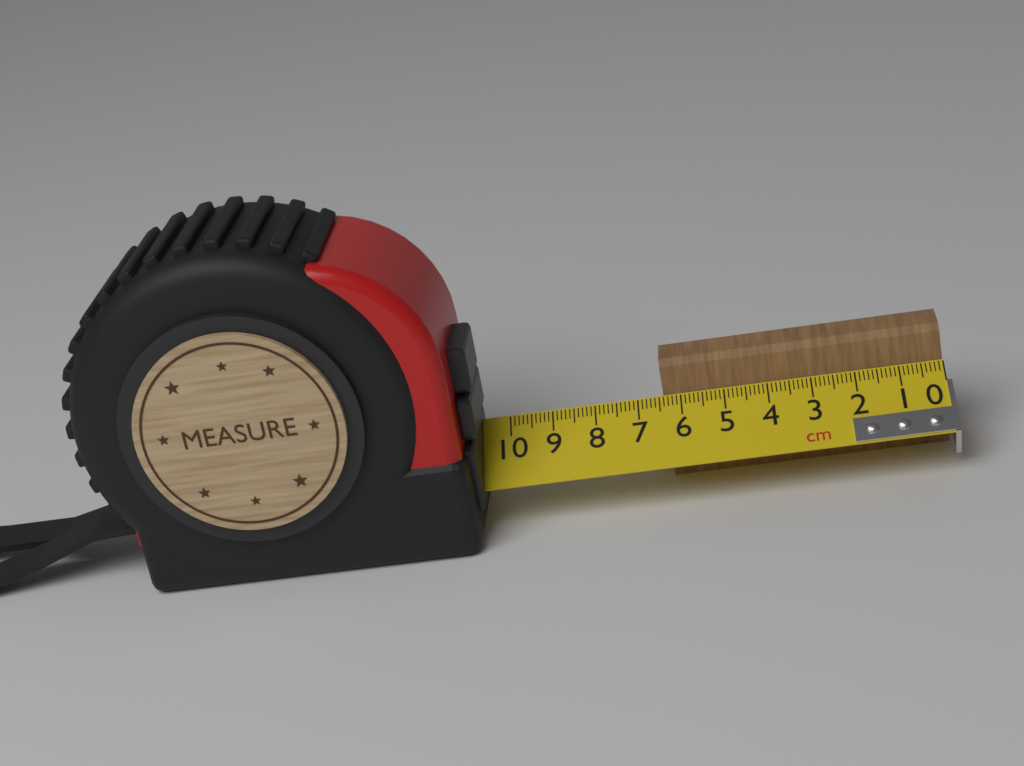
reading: 6.4 cm
